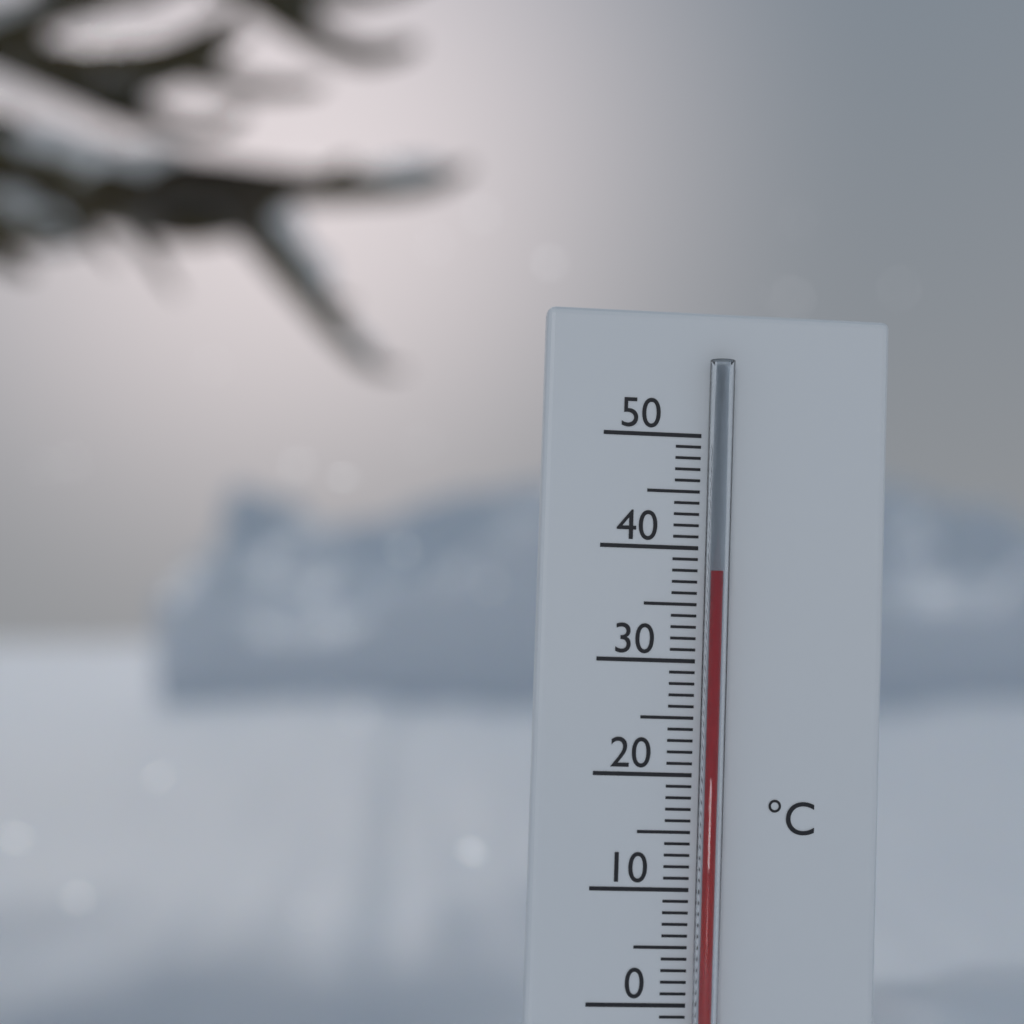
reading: 38 °C
